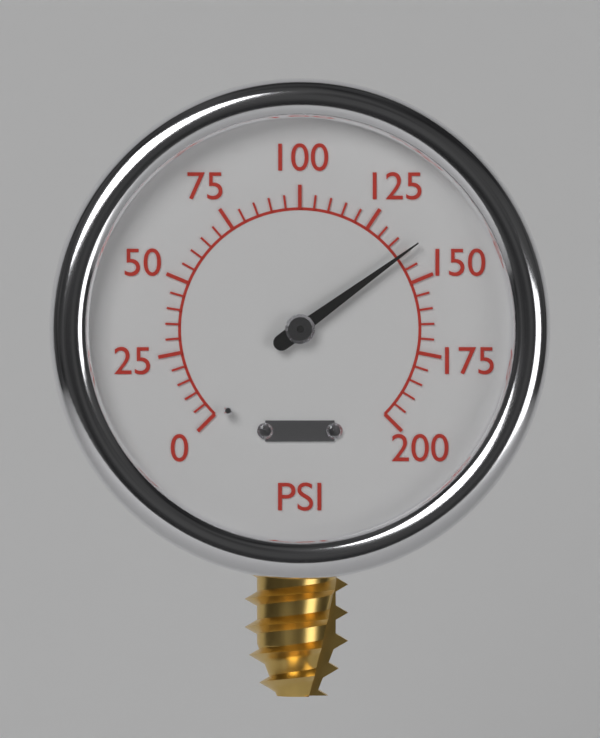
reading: 140 psi
